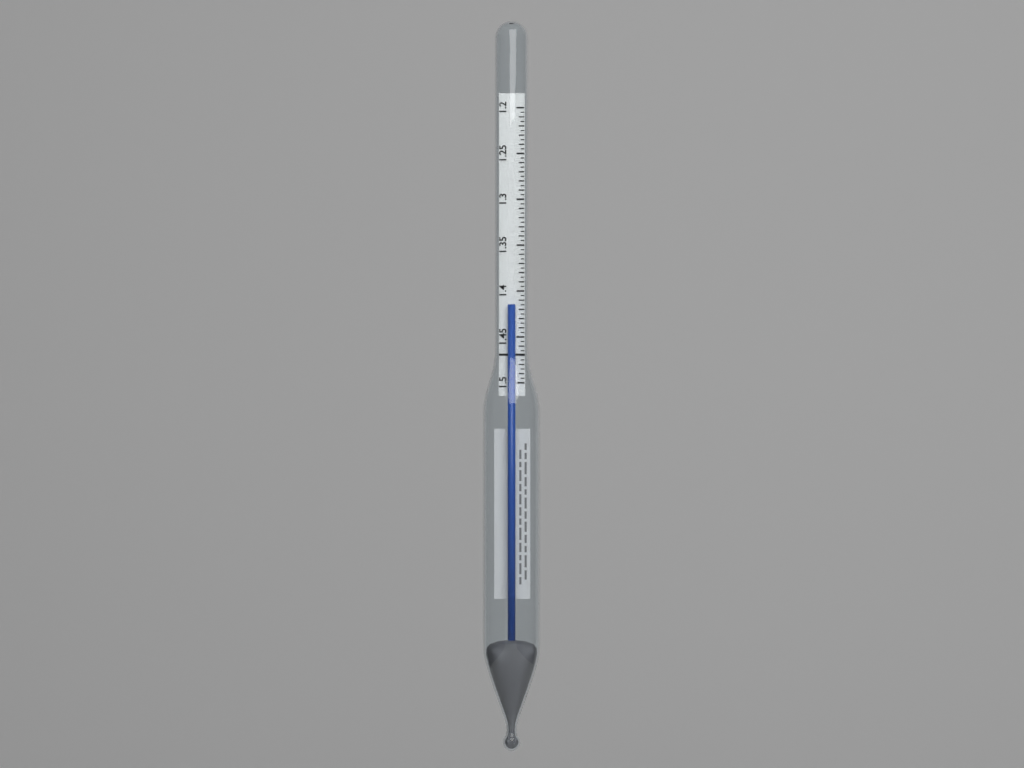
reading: 1.415 (no unit)
